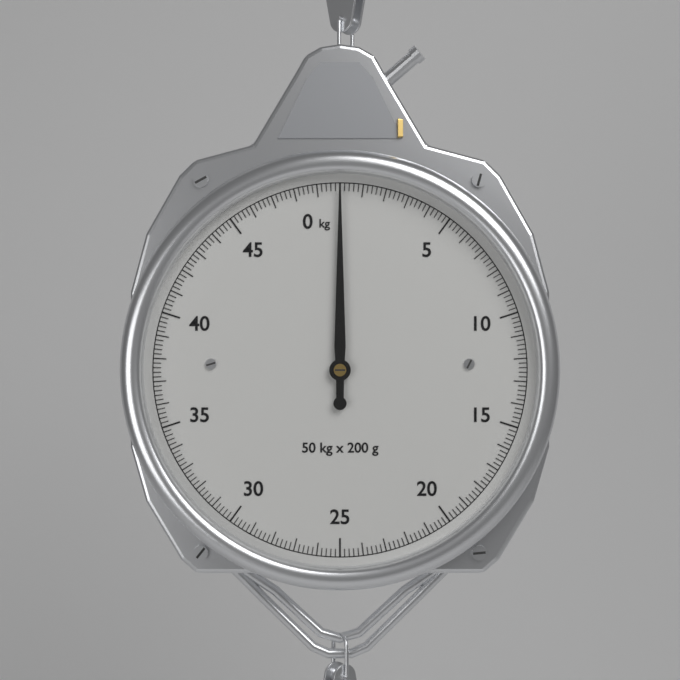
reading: 0.0 kg
